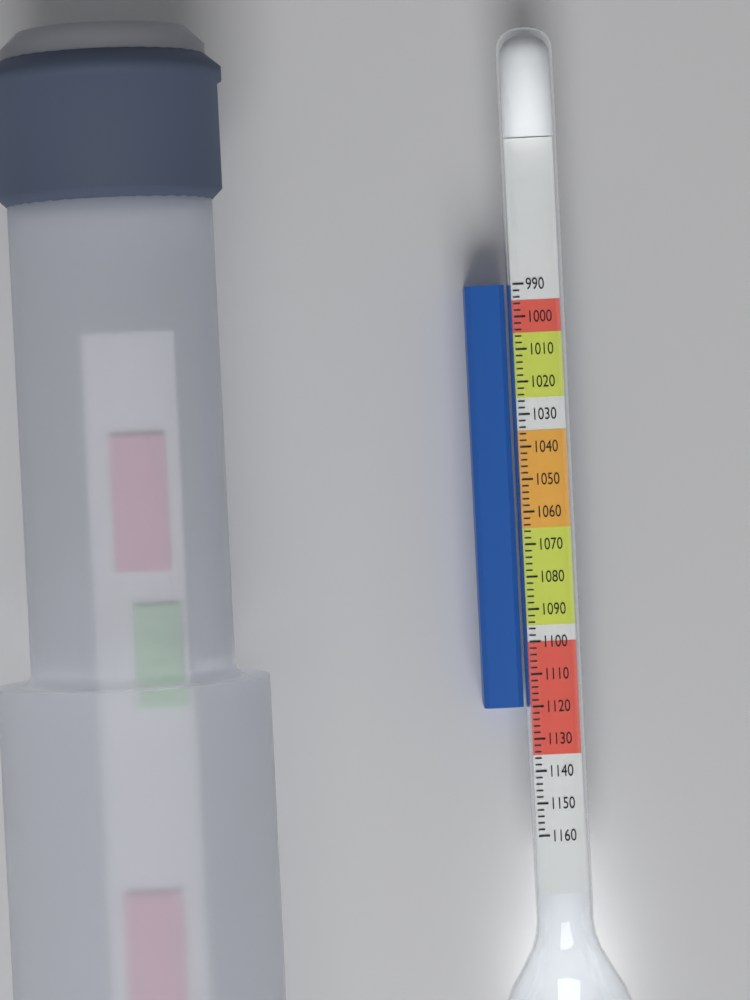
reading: 1120 (no unit)
